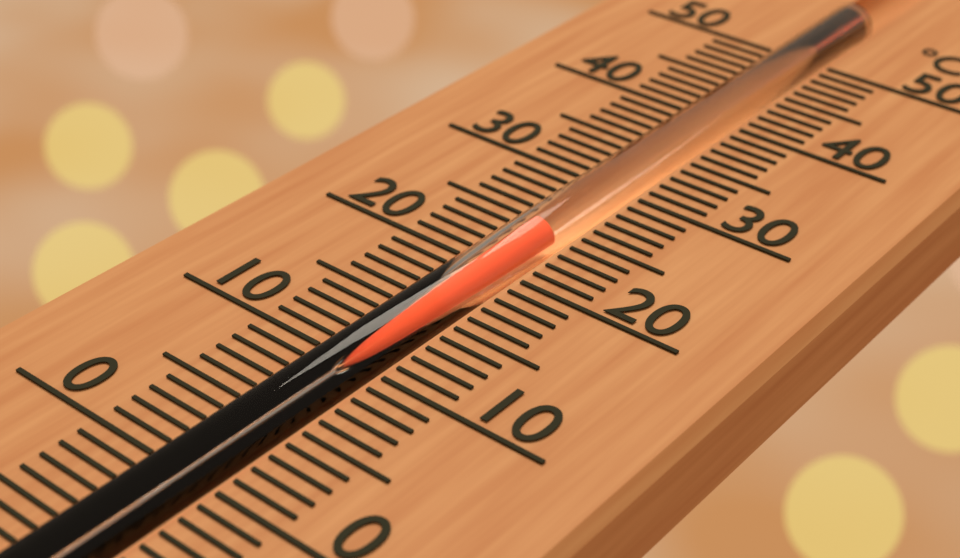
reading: 24 °C
